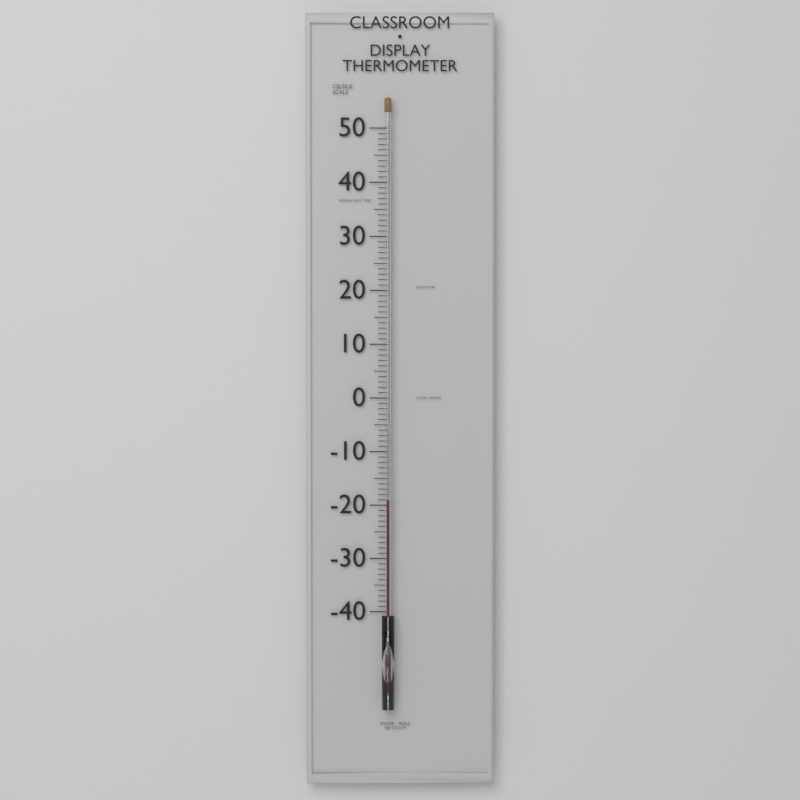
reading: -19 °C
